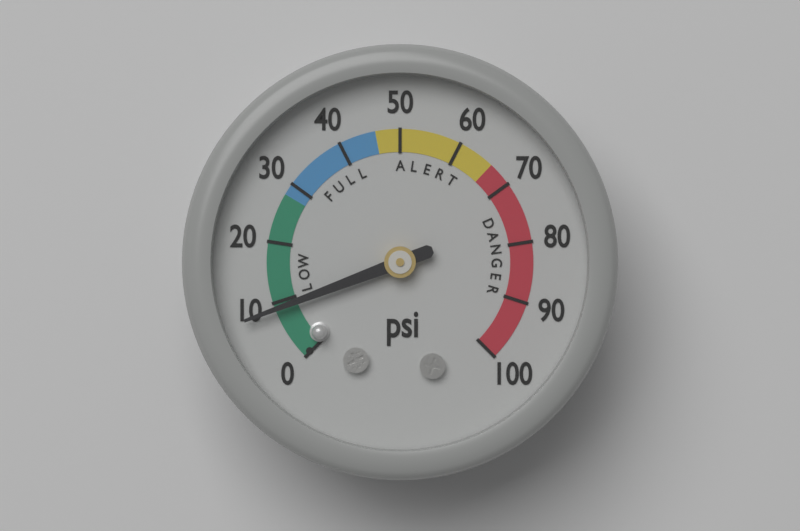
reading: 9 psi
